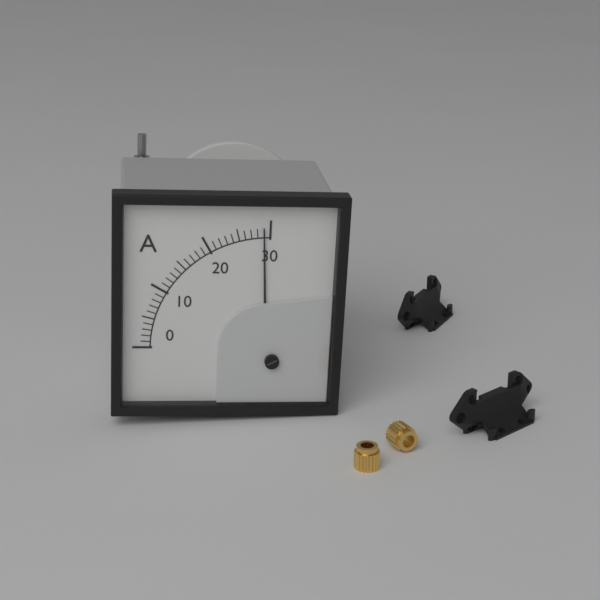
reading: 29 A
